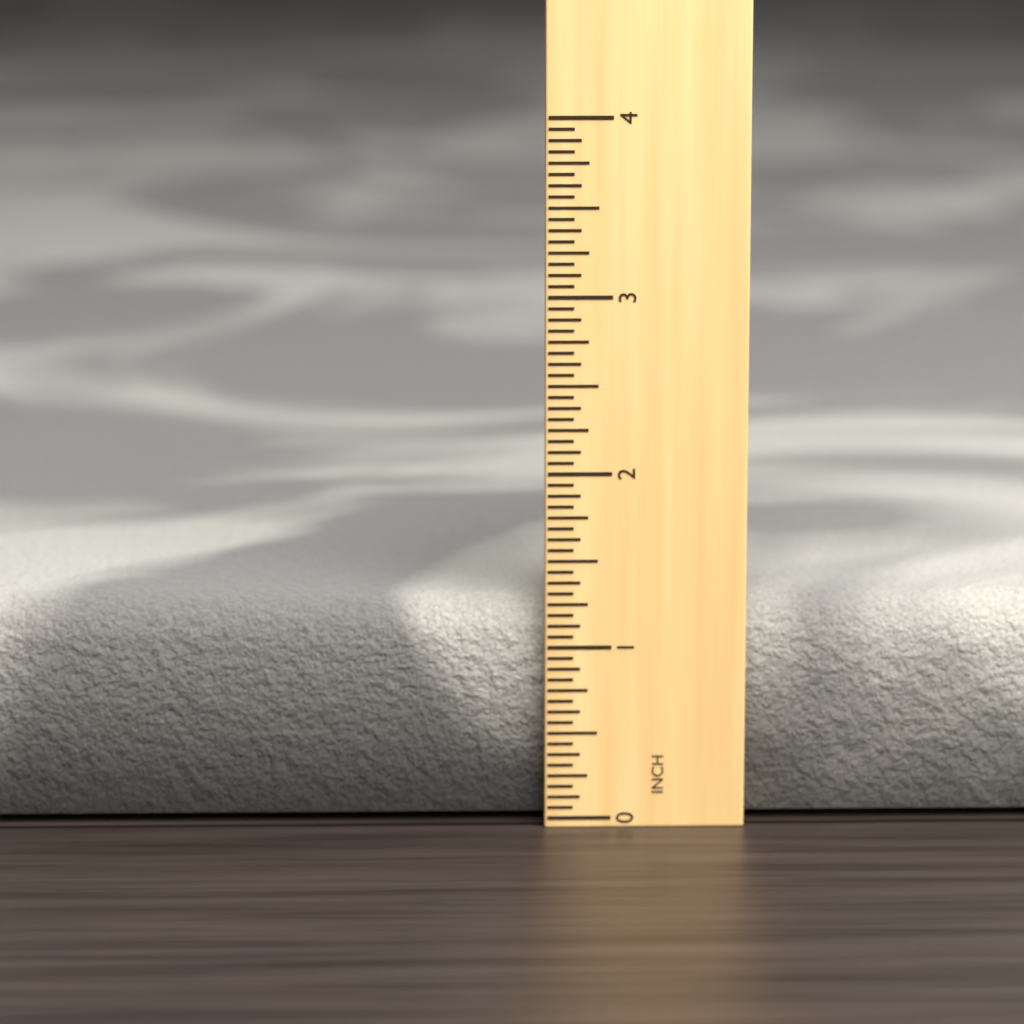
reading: 1.2500 in
